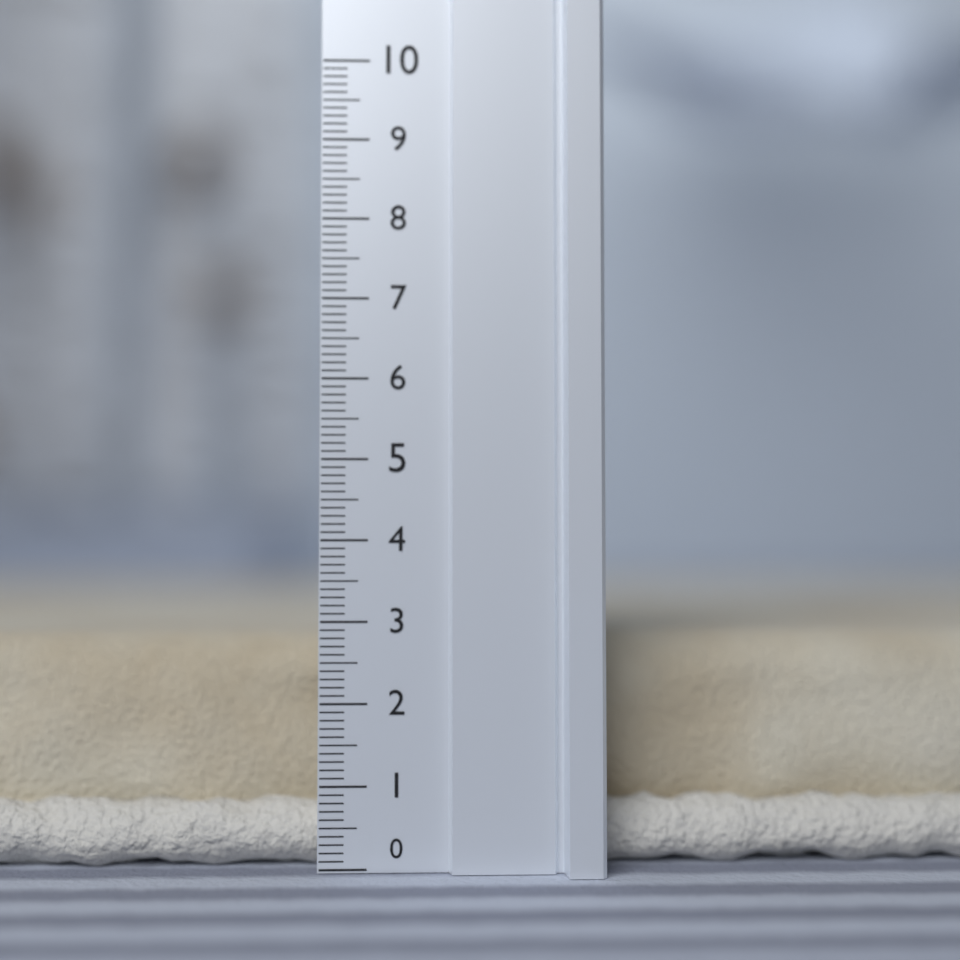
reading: 2.8 (no unit)
